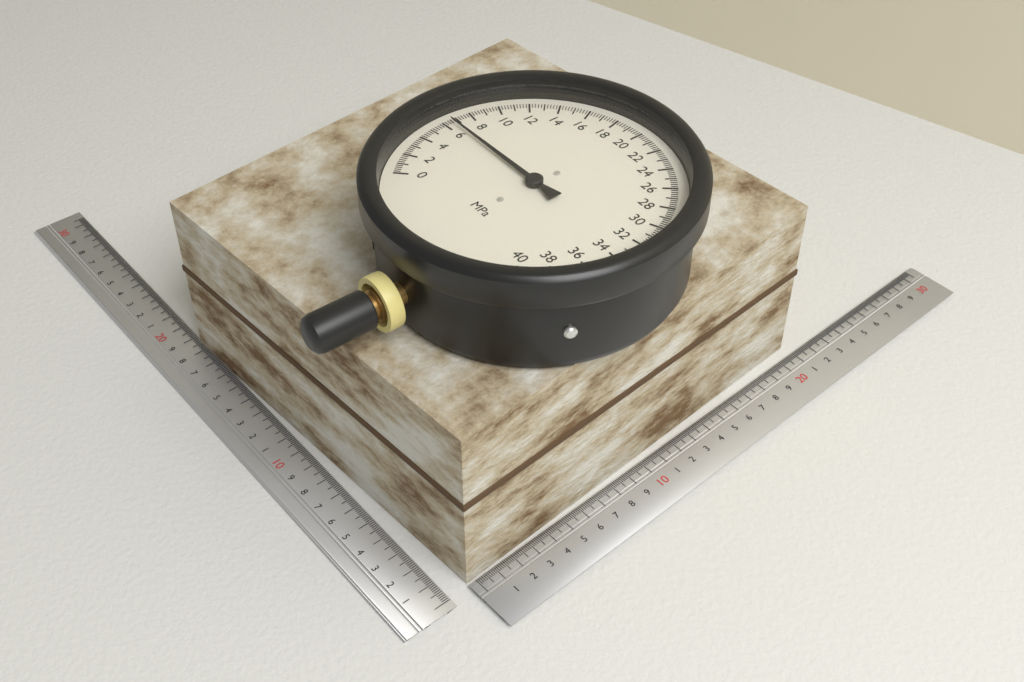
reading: 6.6 MPa
